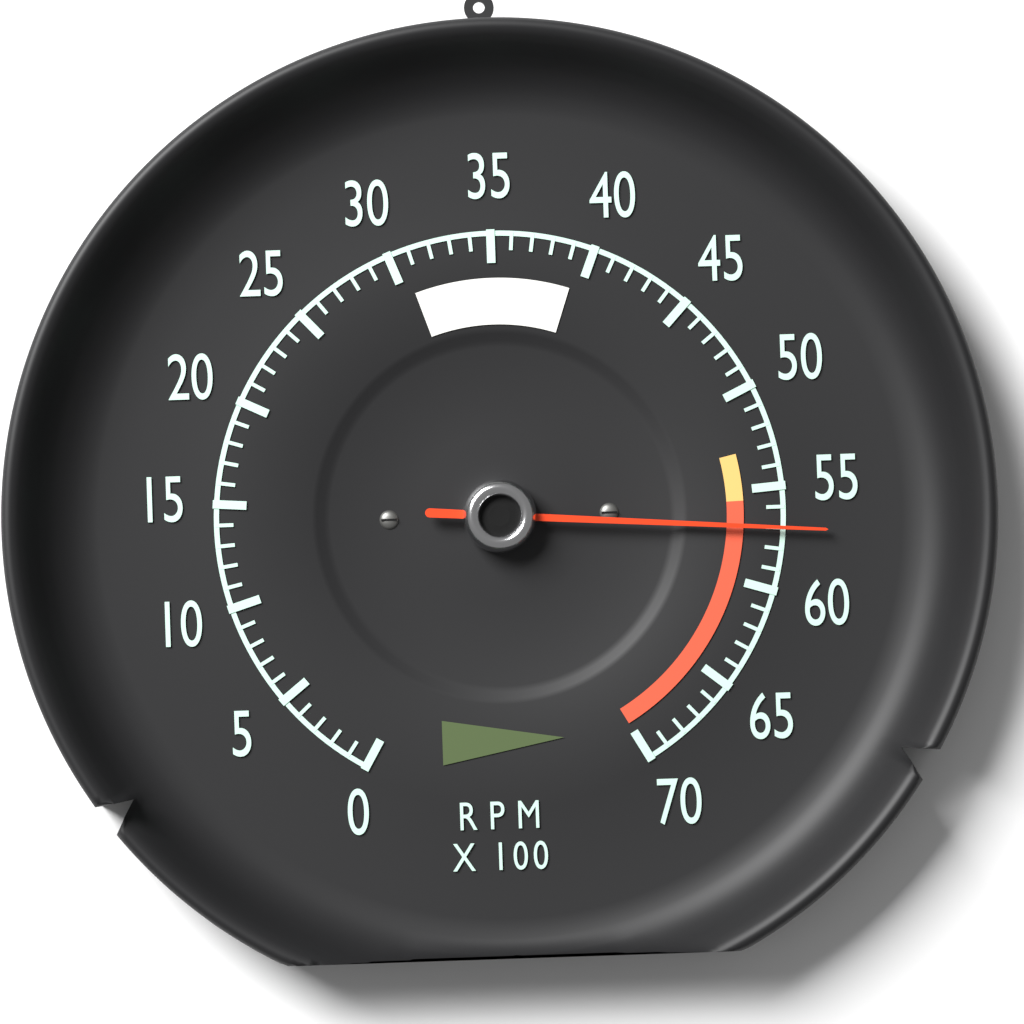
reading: 5700 RPM
